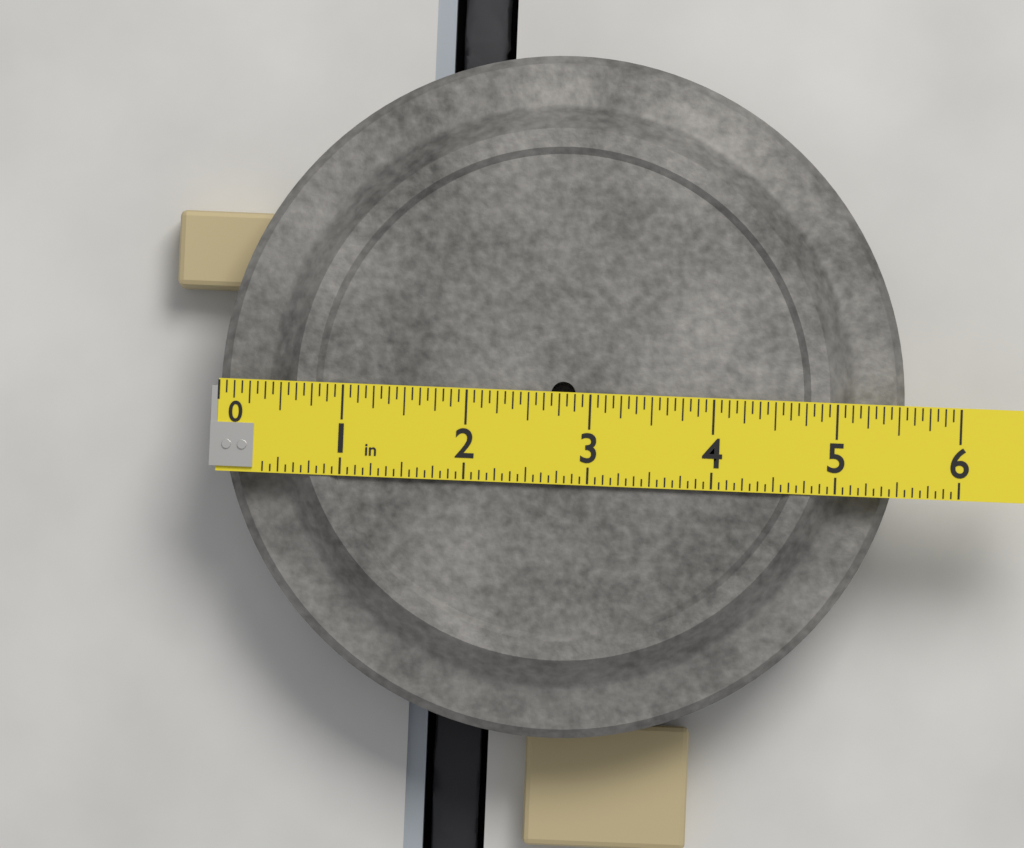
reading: 5.5625 in
